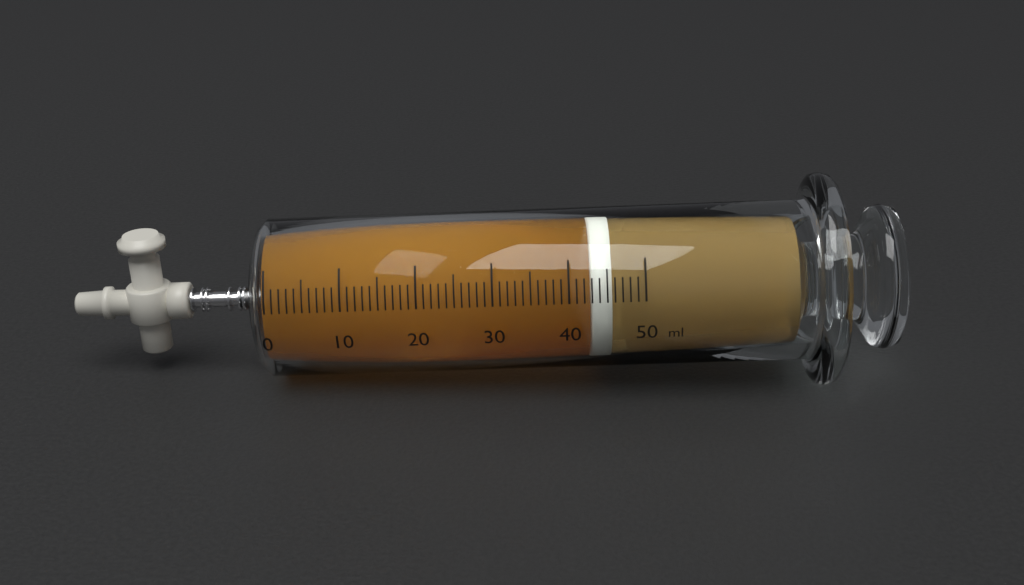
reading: 43 ml
